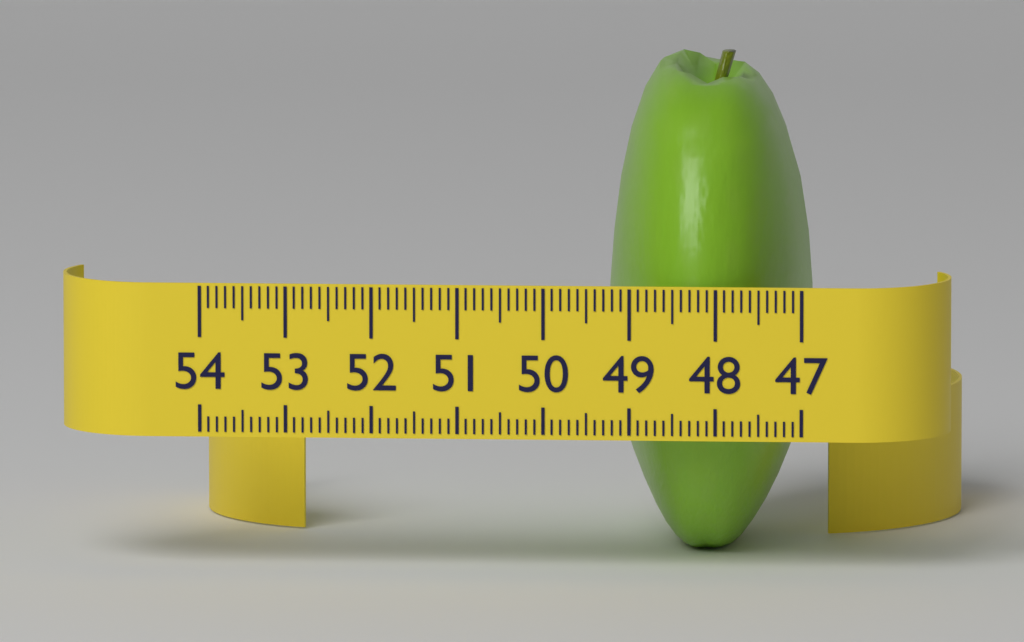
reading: 49.4 (no unit)
